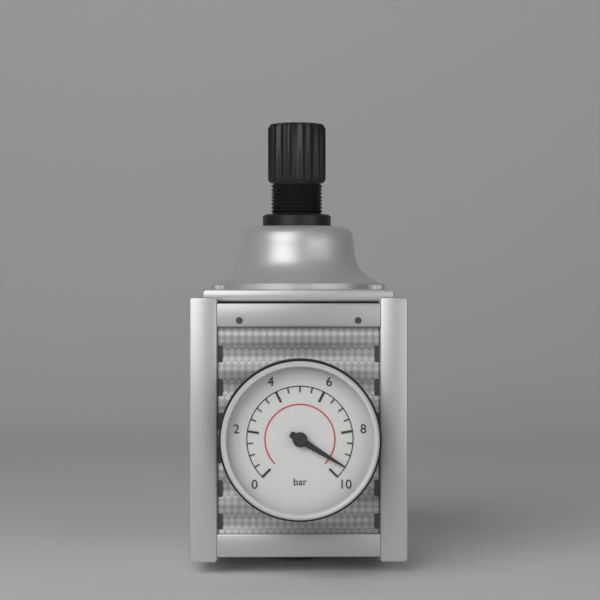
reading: 9.5 bar
